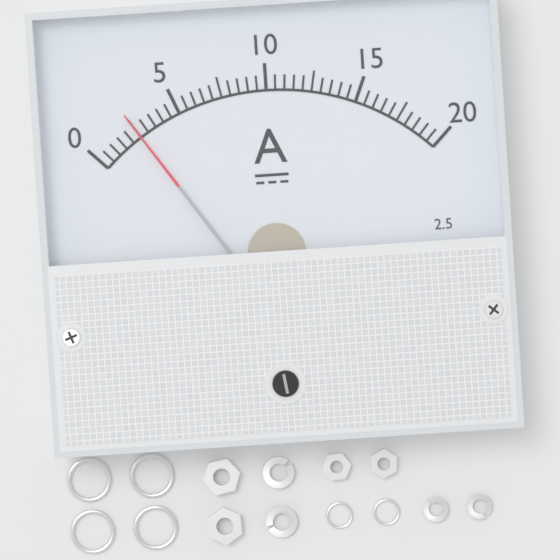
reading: 2.5 A
